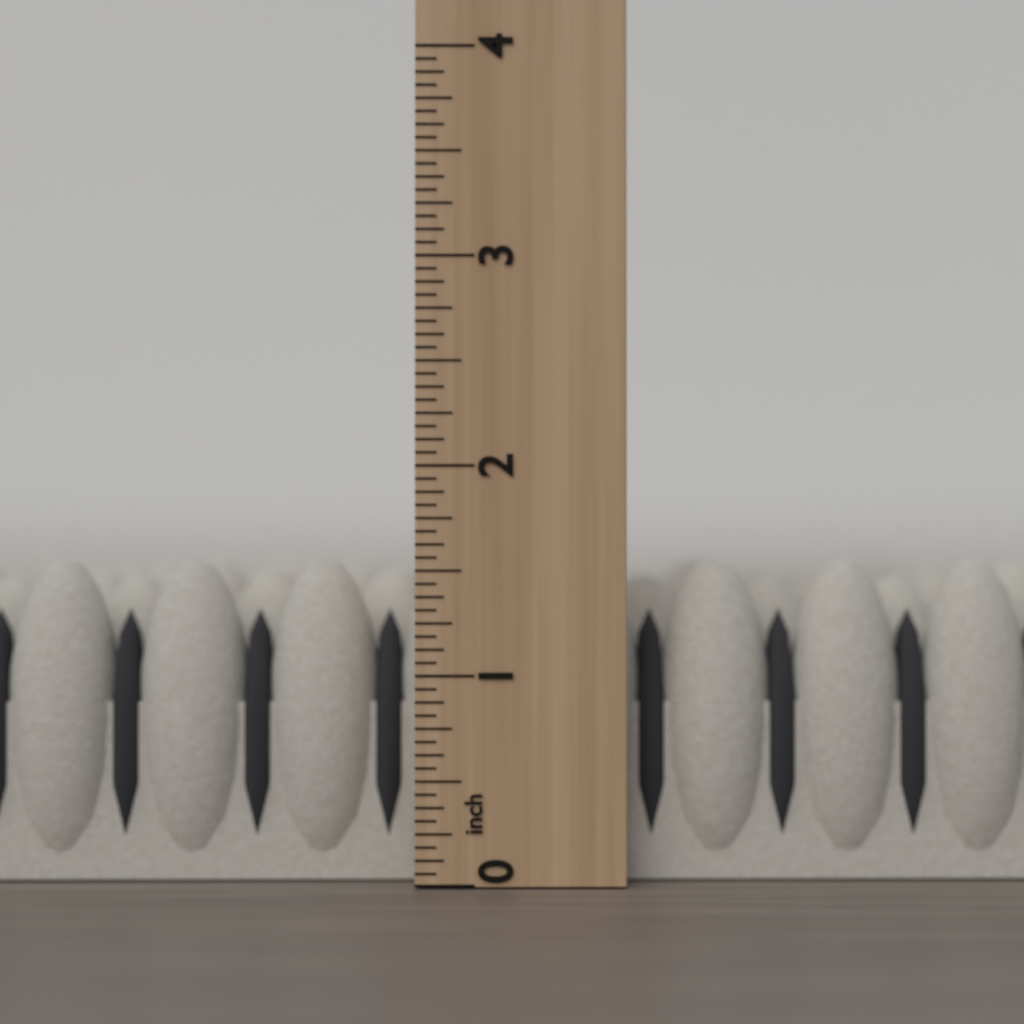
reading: 1.5625 inch
